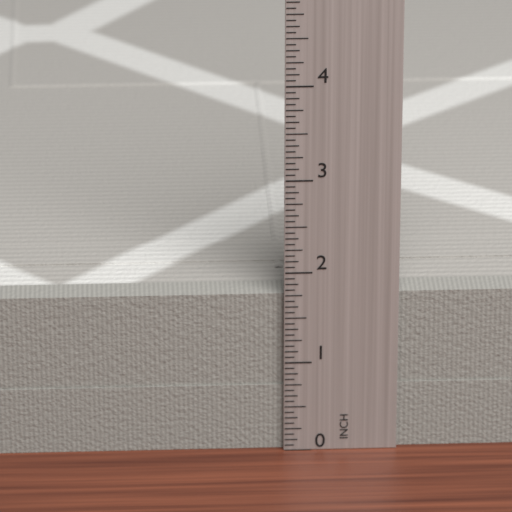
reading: 1.7500 in
